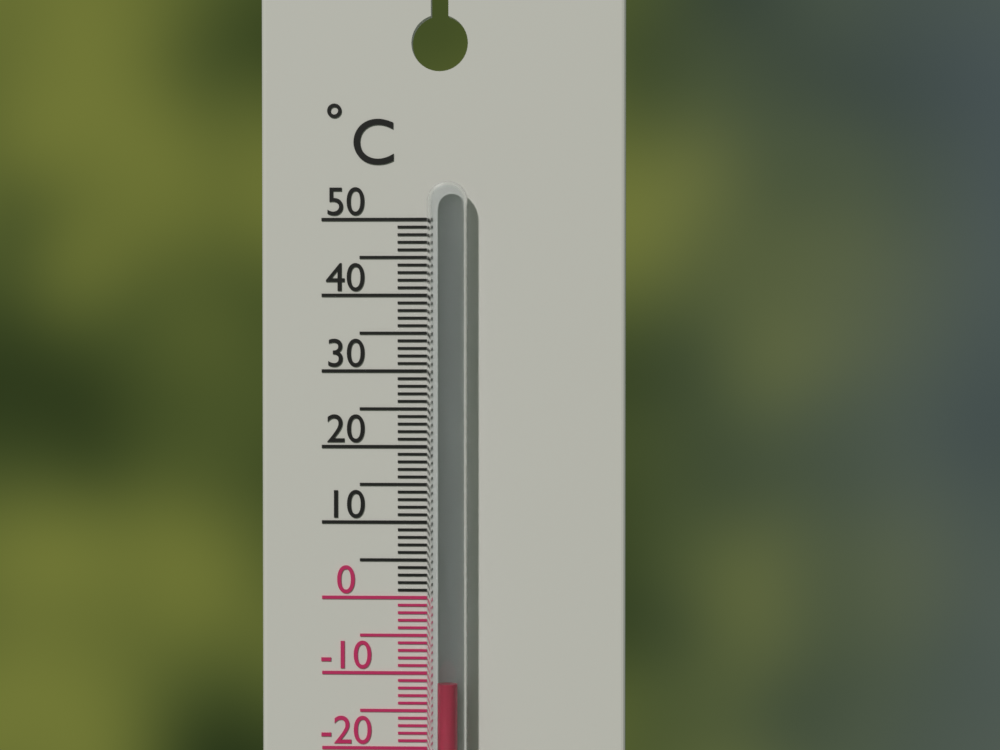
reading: -11 °C
